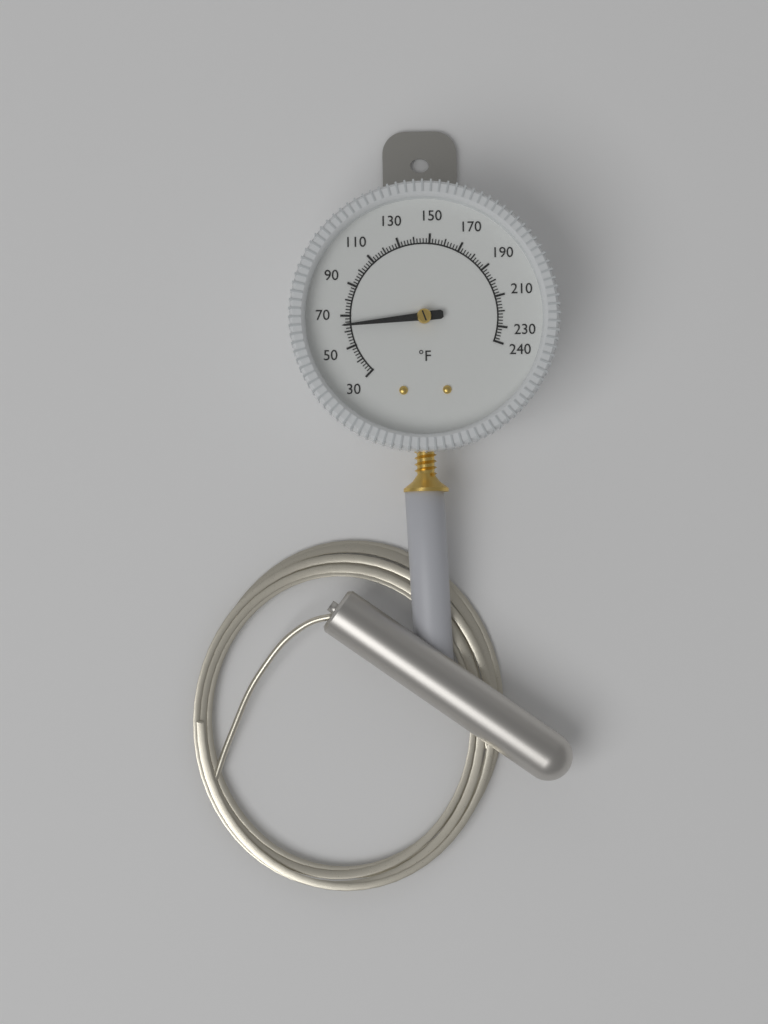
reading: 64 °F
